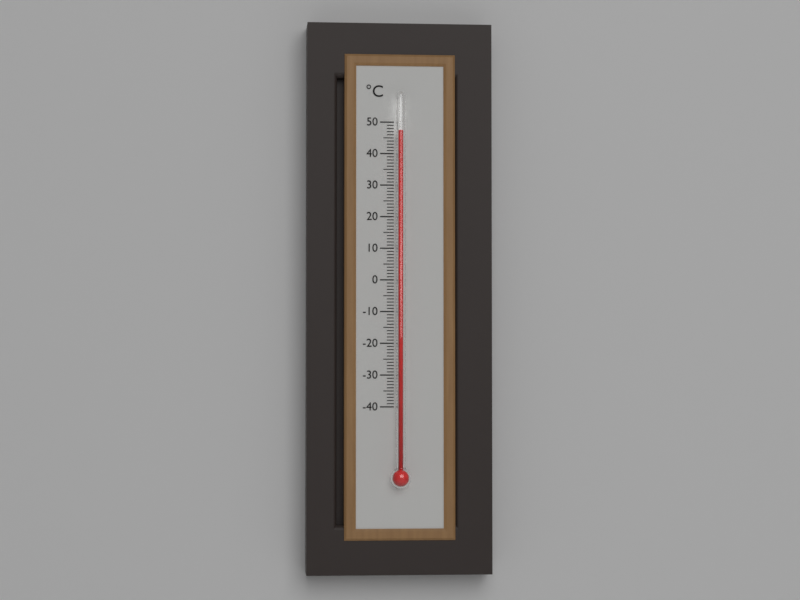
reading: 47 °C
